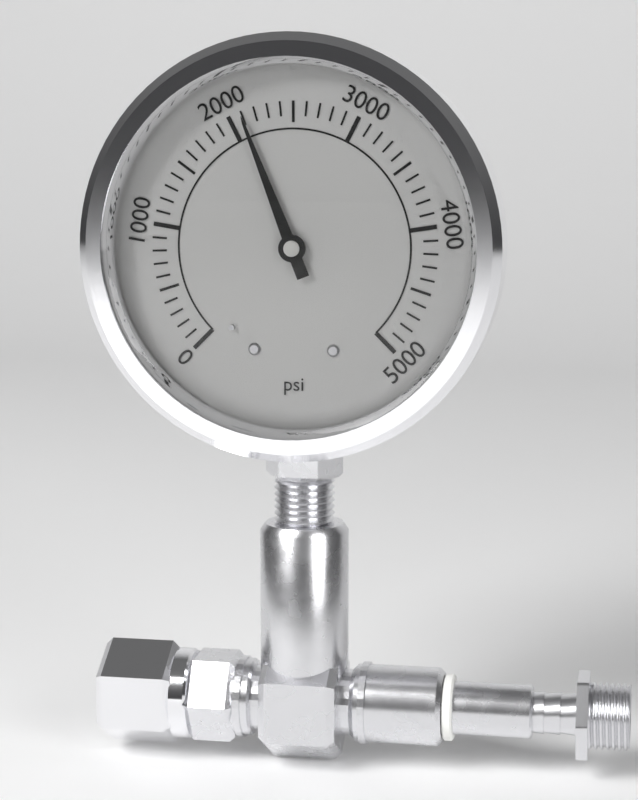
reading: 2100 psi
